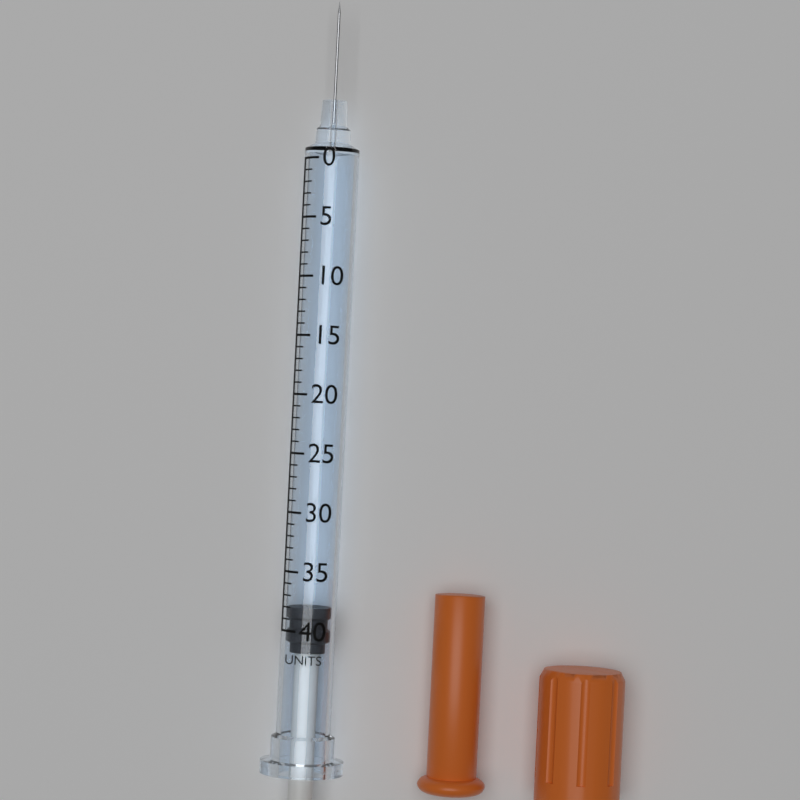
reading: 38 units
